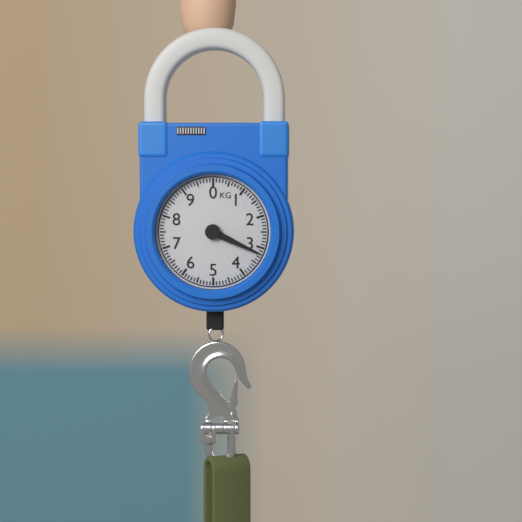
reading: 3.2 kg
